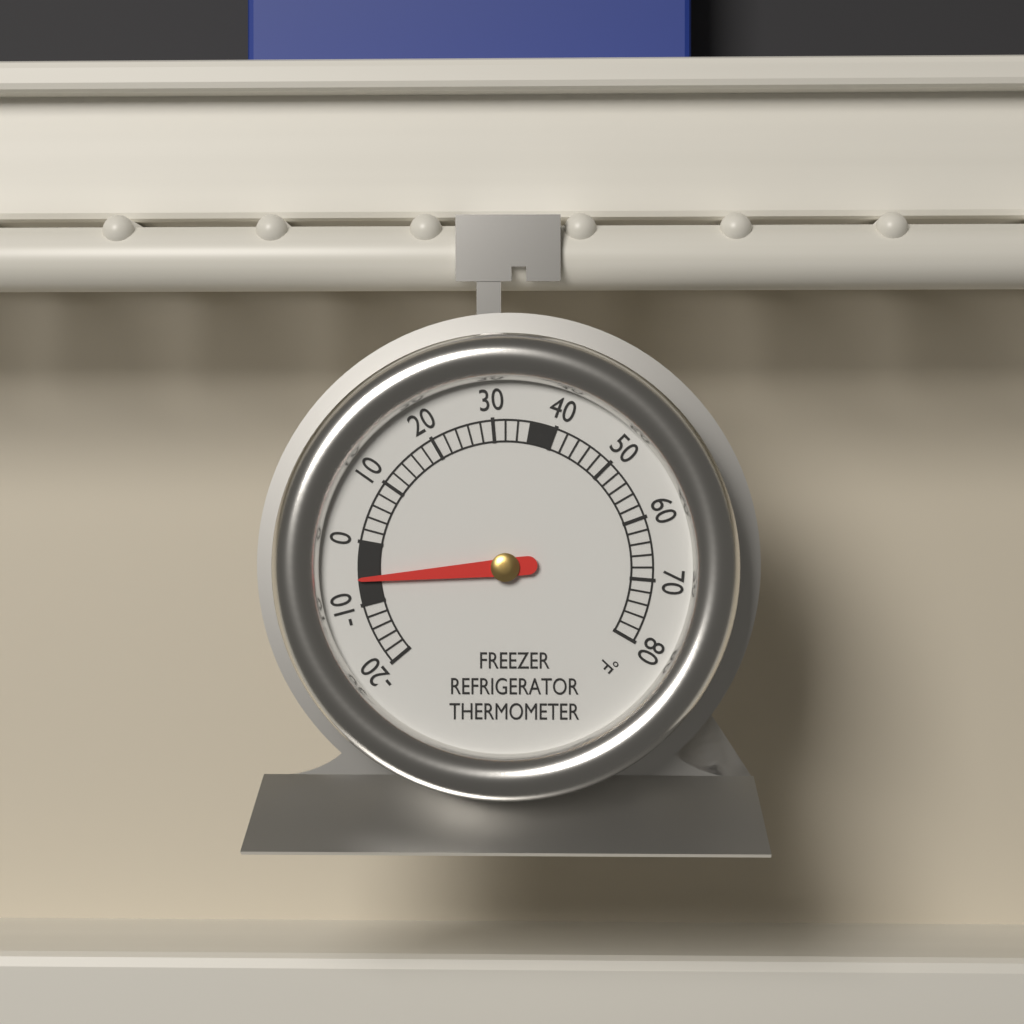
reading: -6 °F
